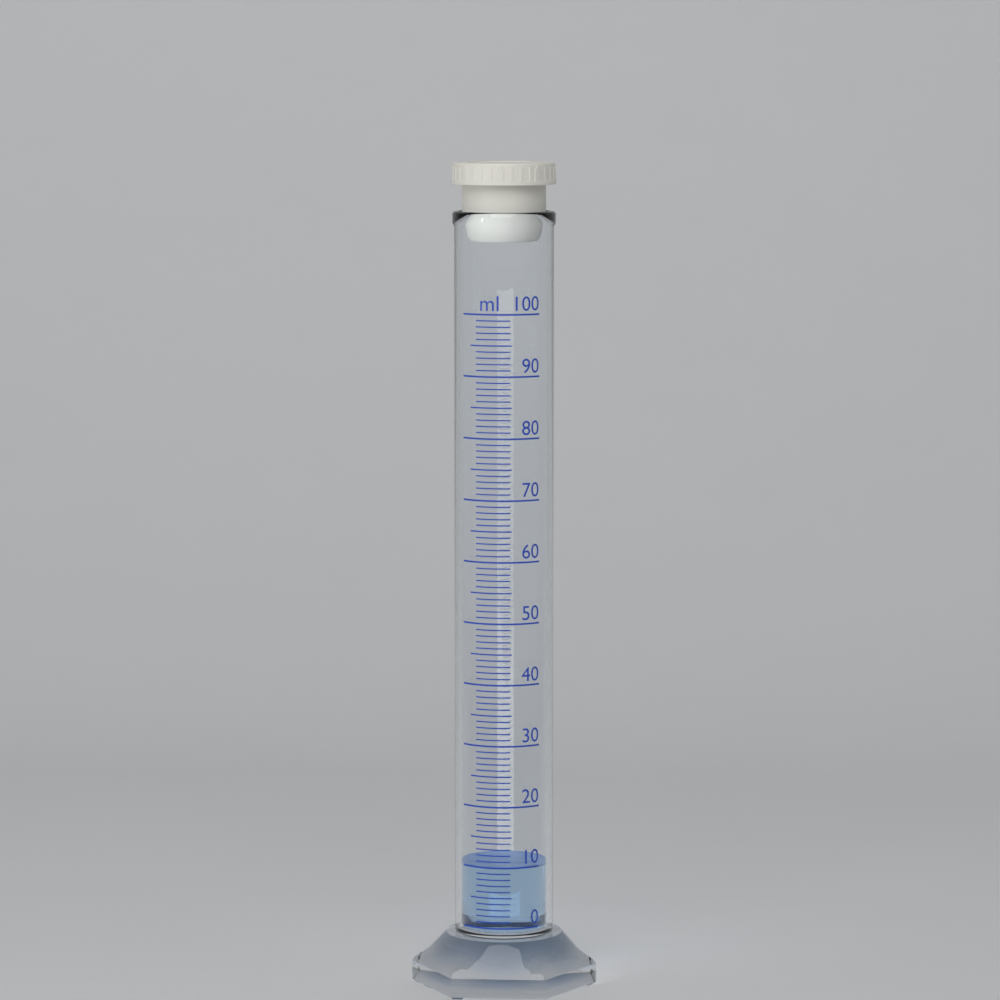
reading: 10 ml
